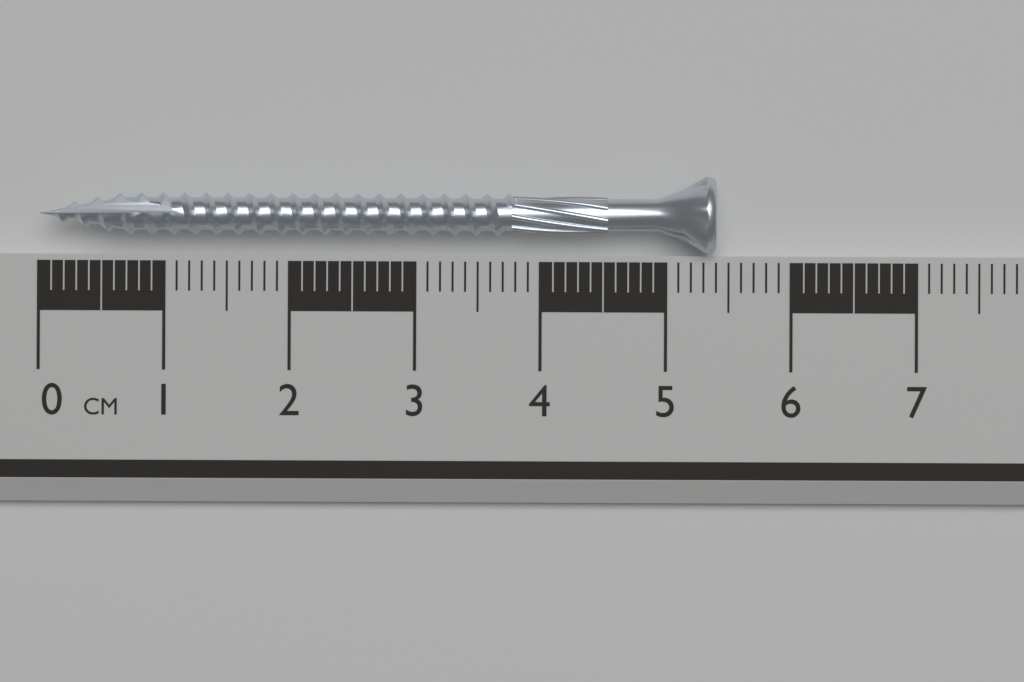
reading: 5.4 cm
